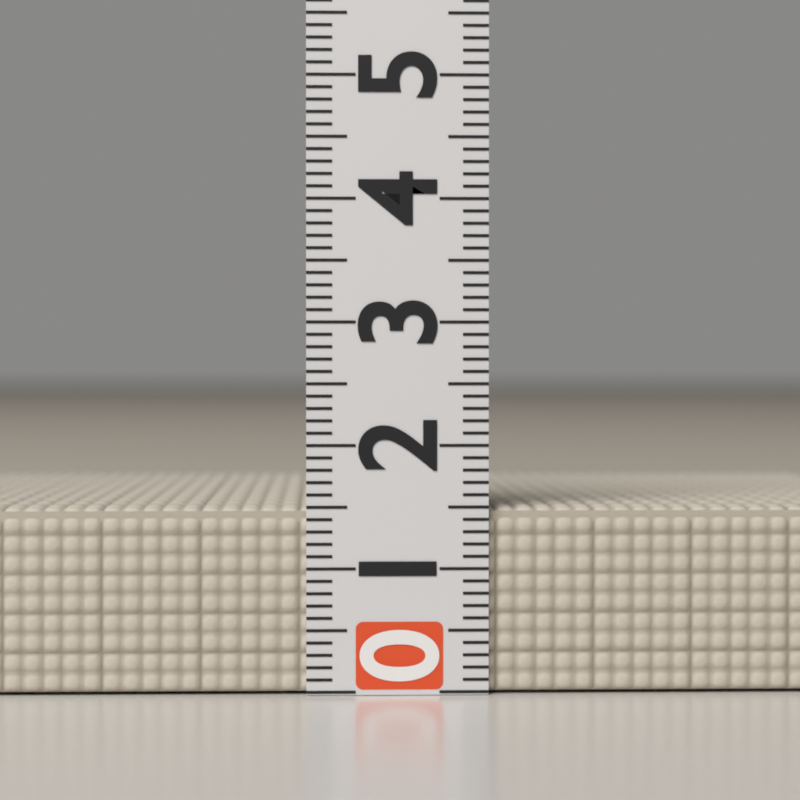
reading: 1.5 (no unit)
